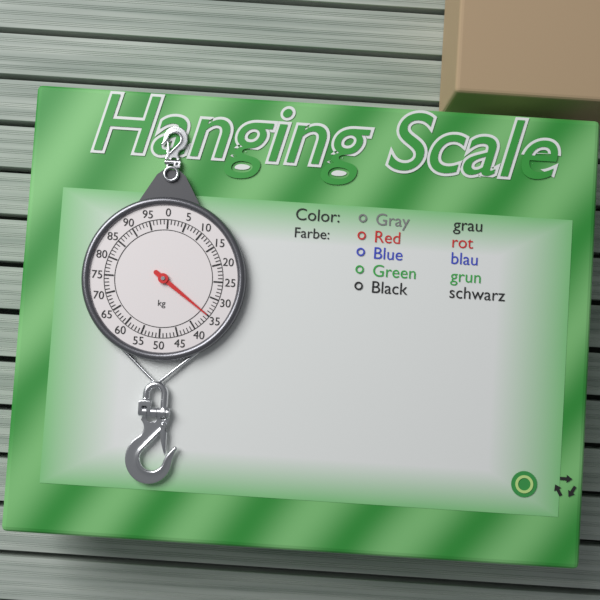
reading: 35 kg
